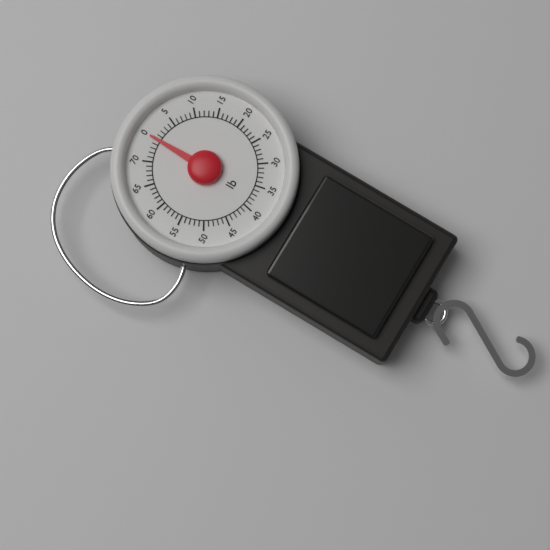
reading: 0 lb
